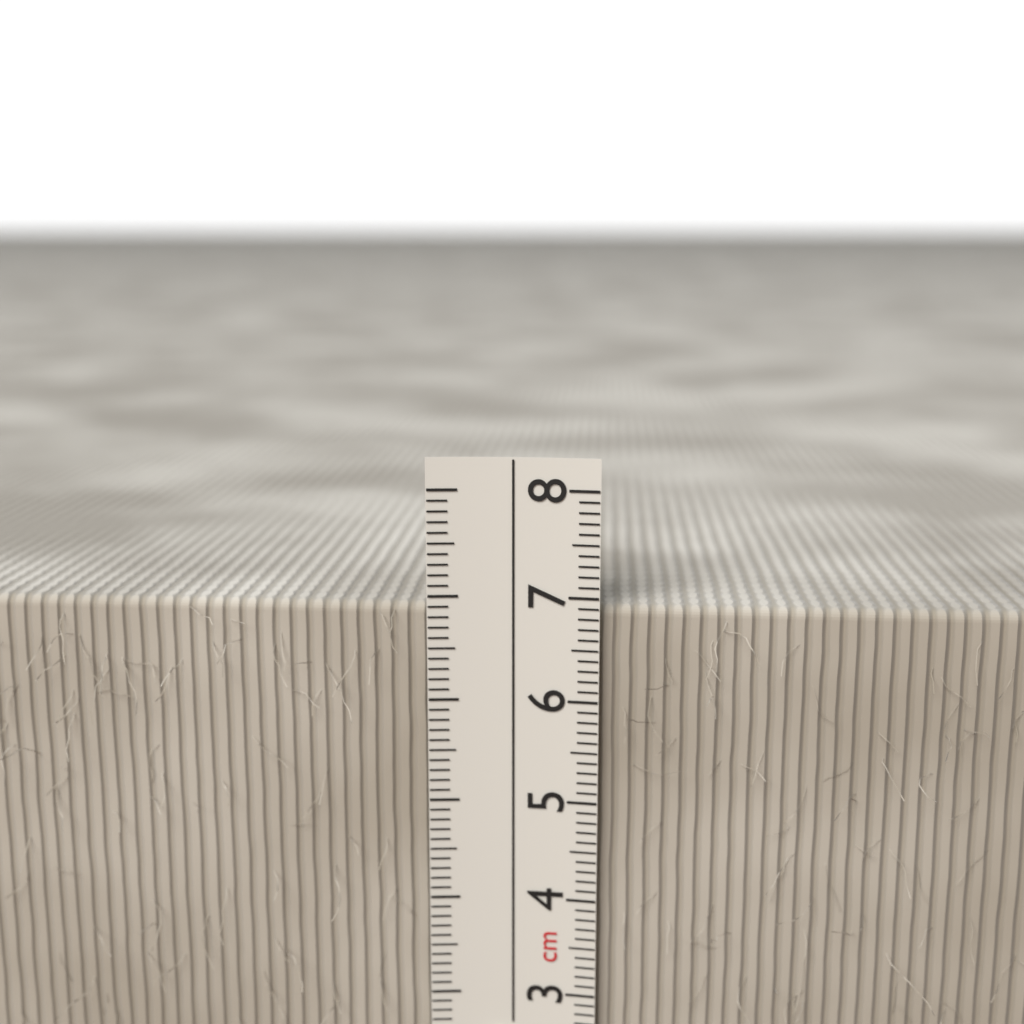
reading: 6.9 cm
